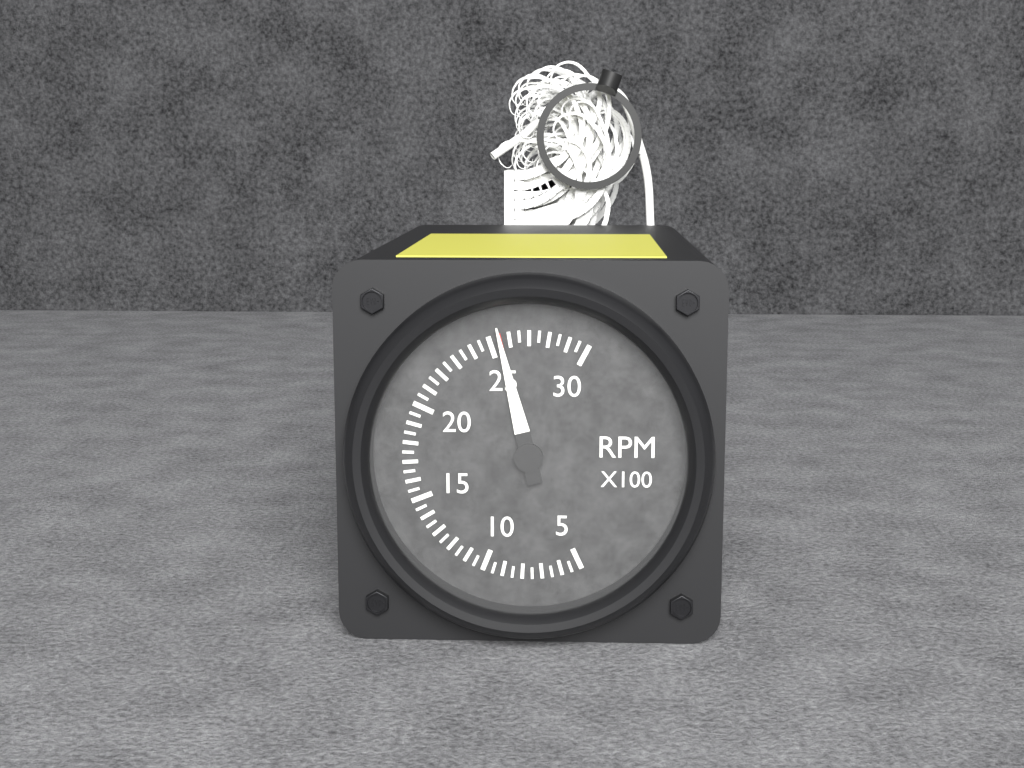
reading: 2550 RPM
